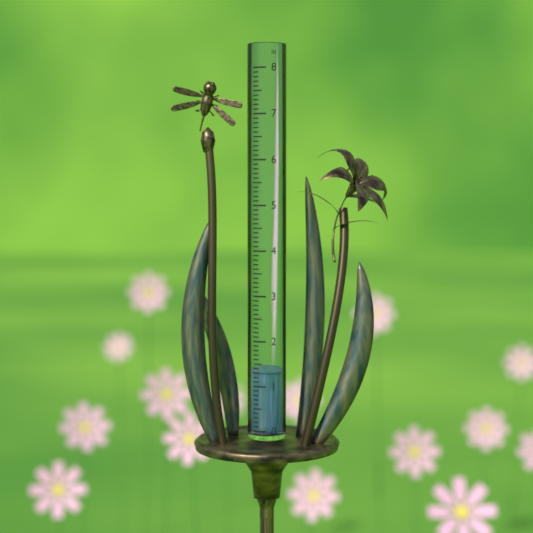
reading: 1.3 in
